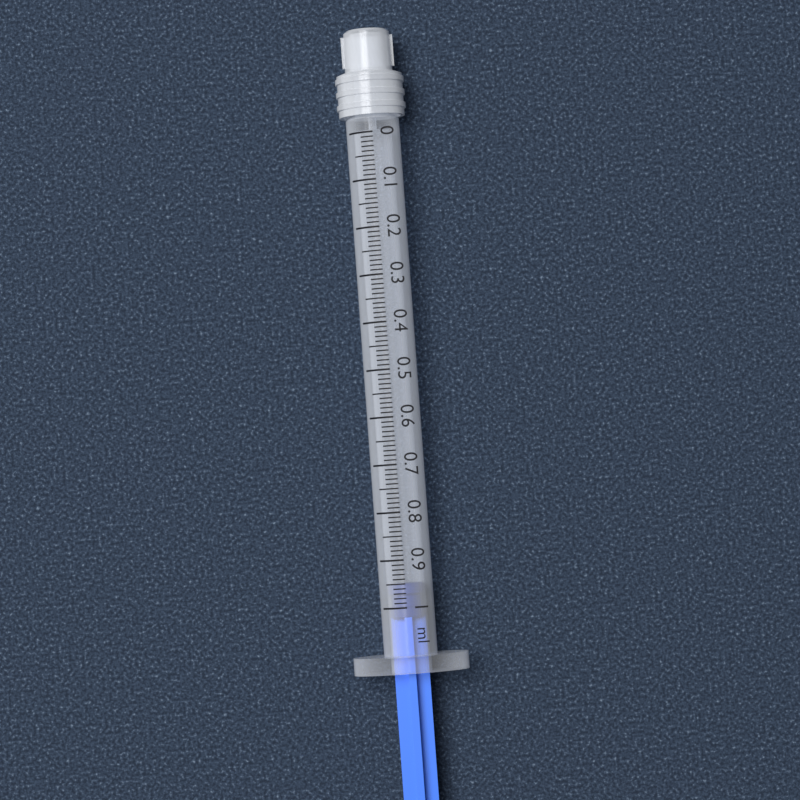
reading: 0.95 ml
